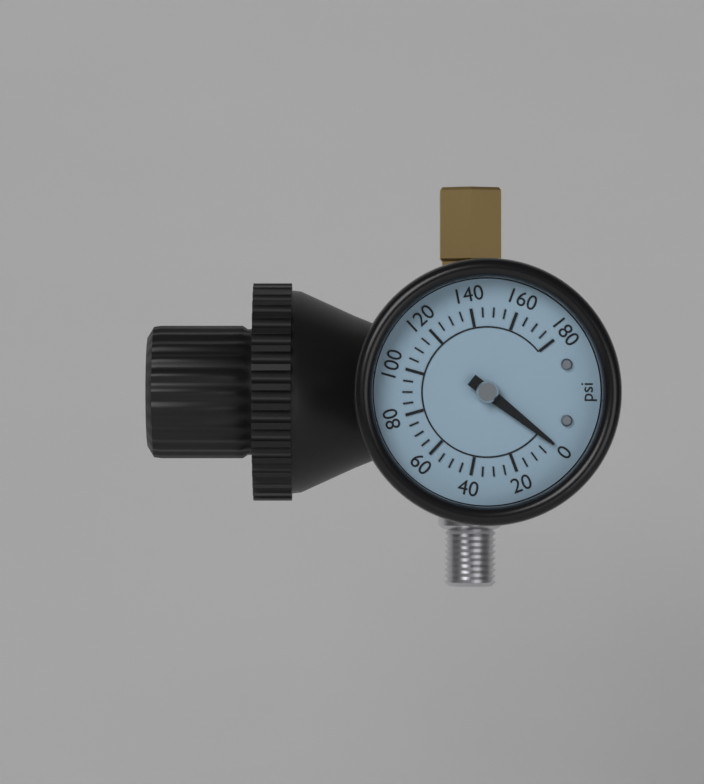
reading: 0 psi
